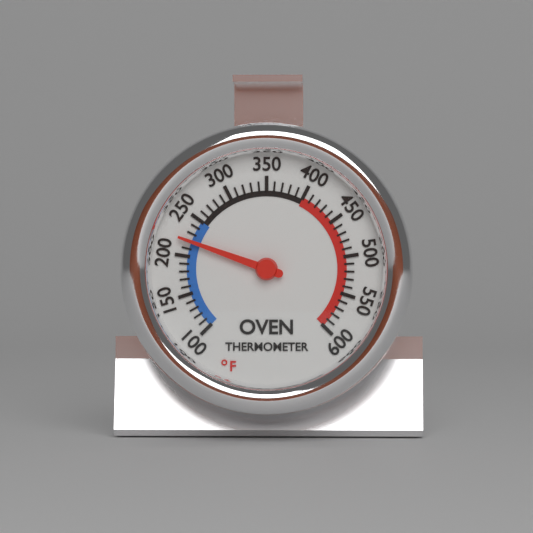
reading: 220 °F
